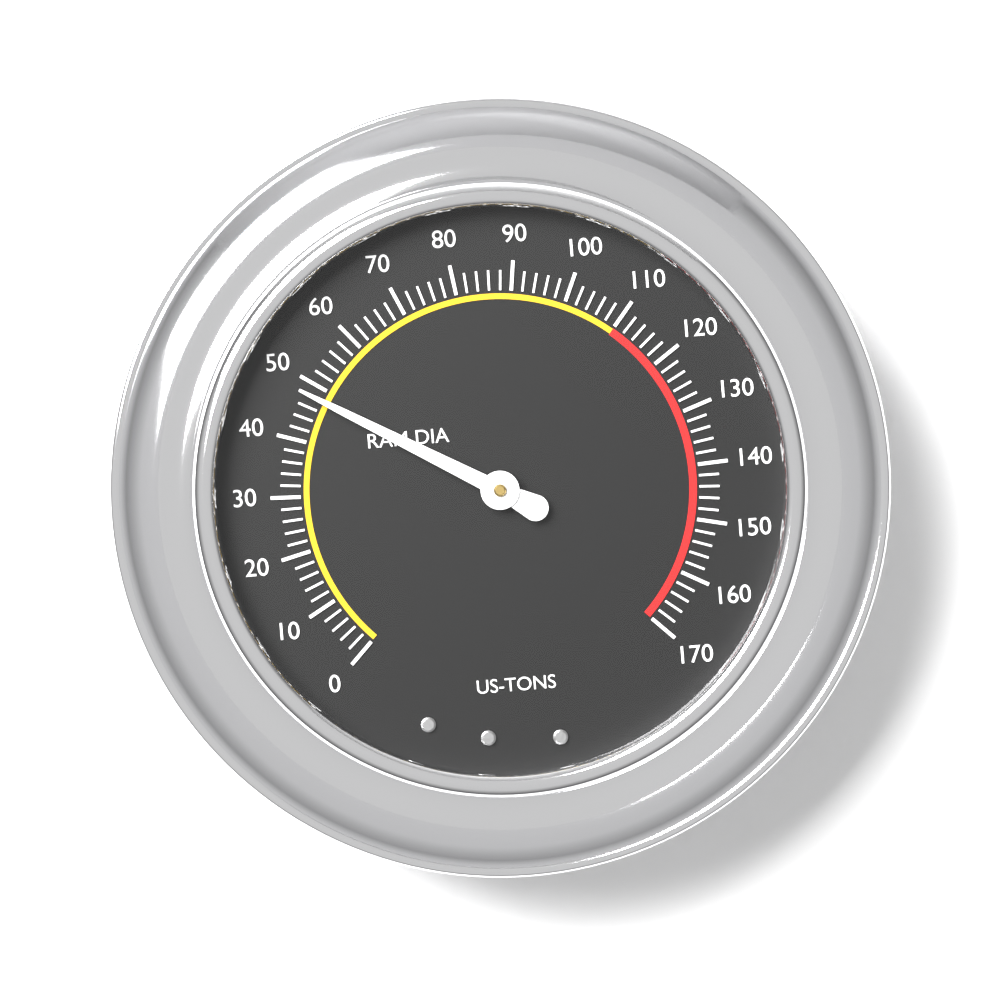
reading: 48 US-TONS
